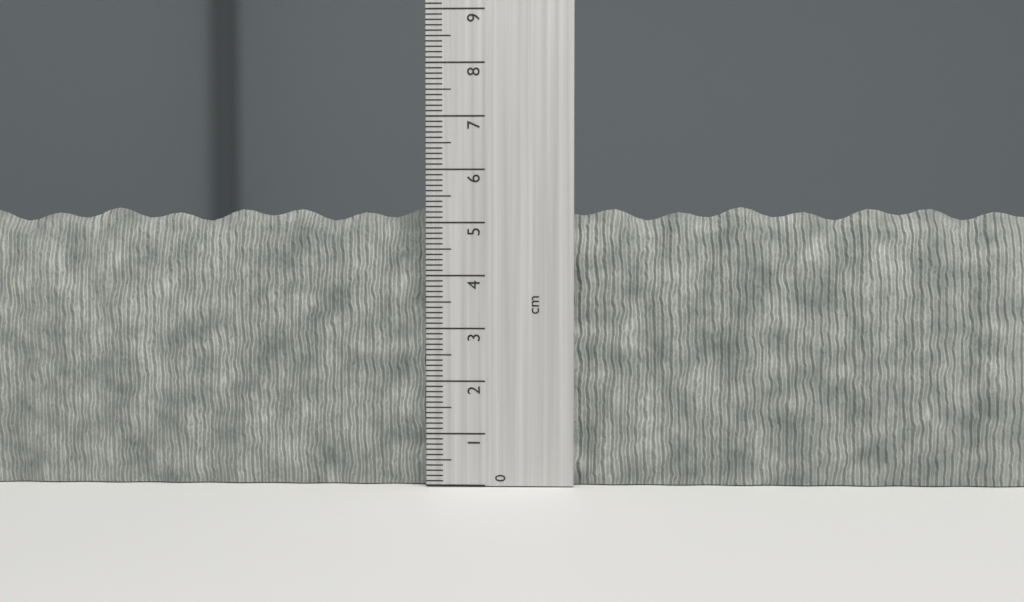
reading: 5.3 cm
